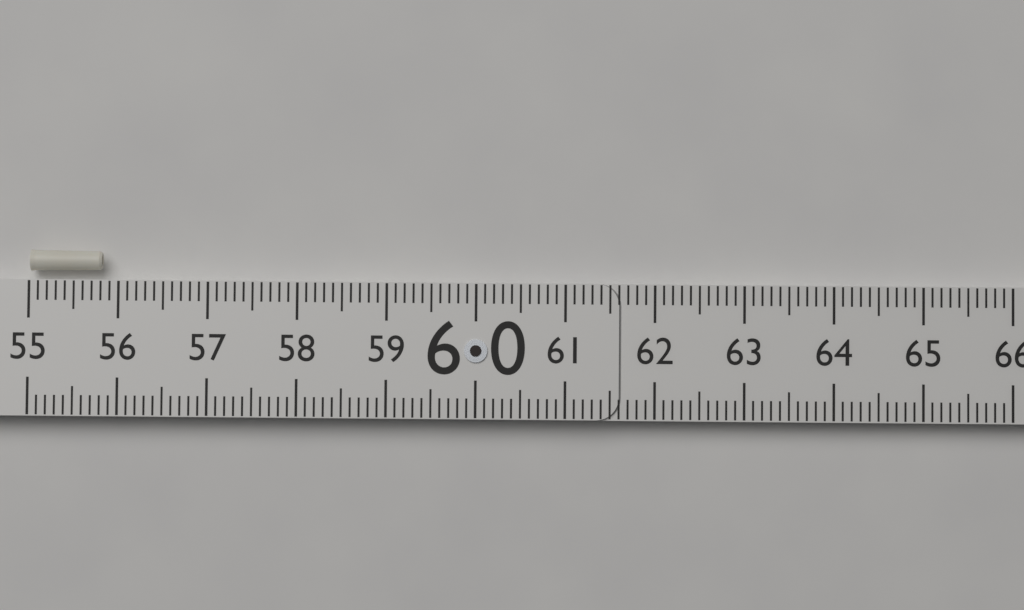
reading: 55.8 (no unit)
